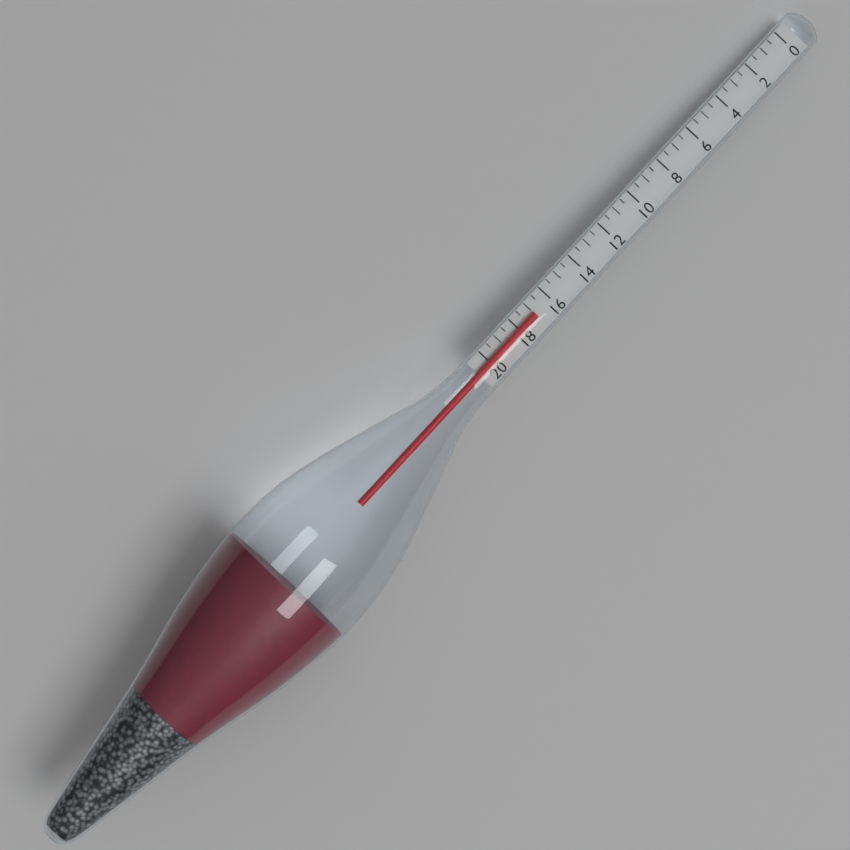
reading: 17.0 (no unit)
